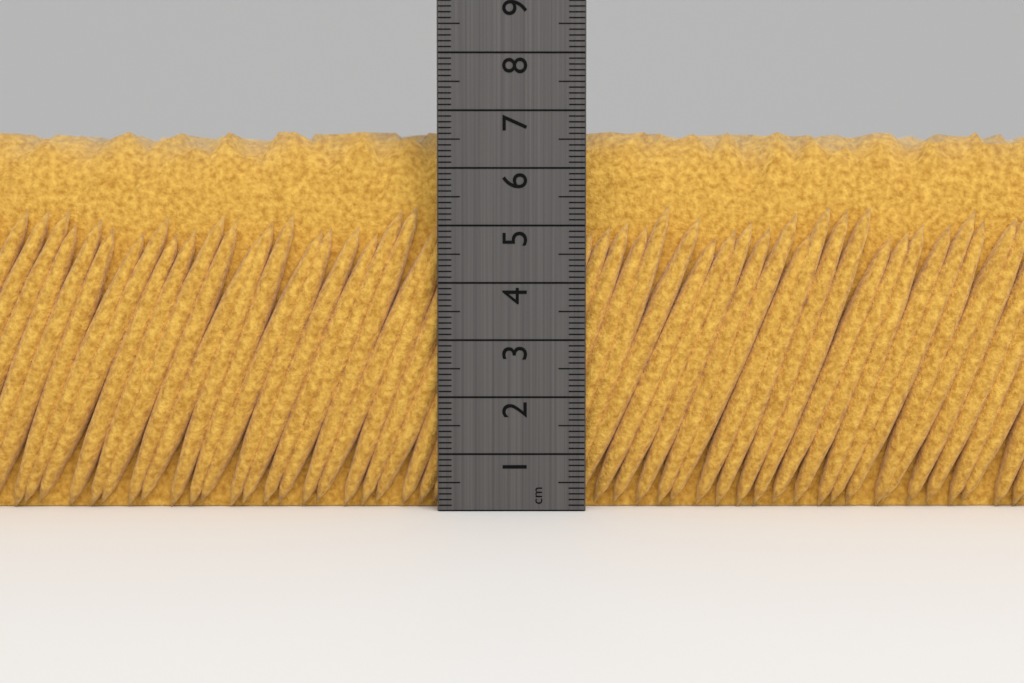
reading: 6.7 cm
